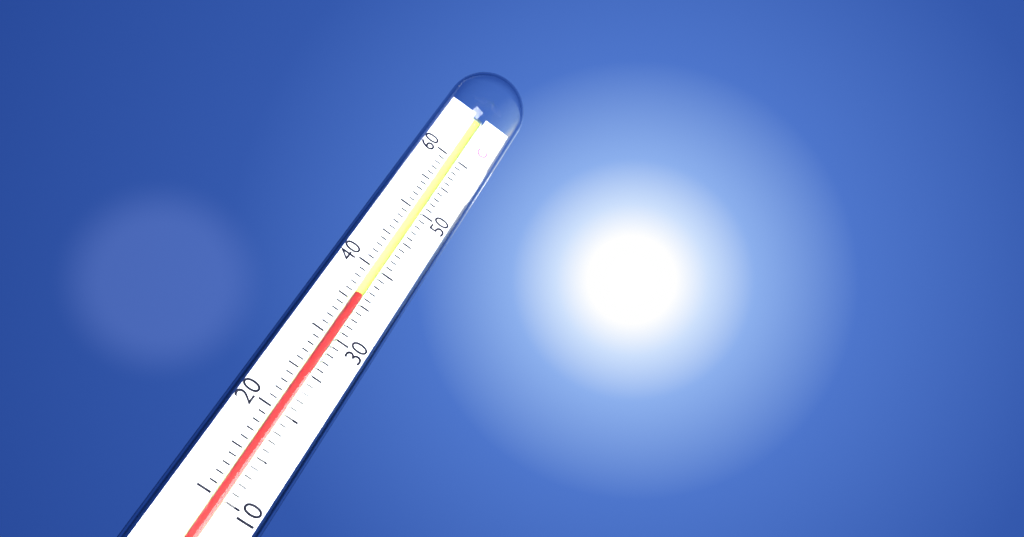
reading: 36 °C
